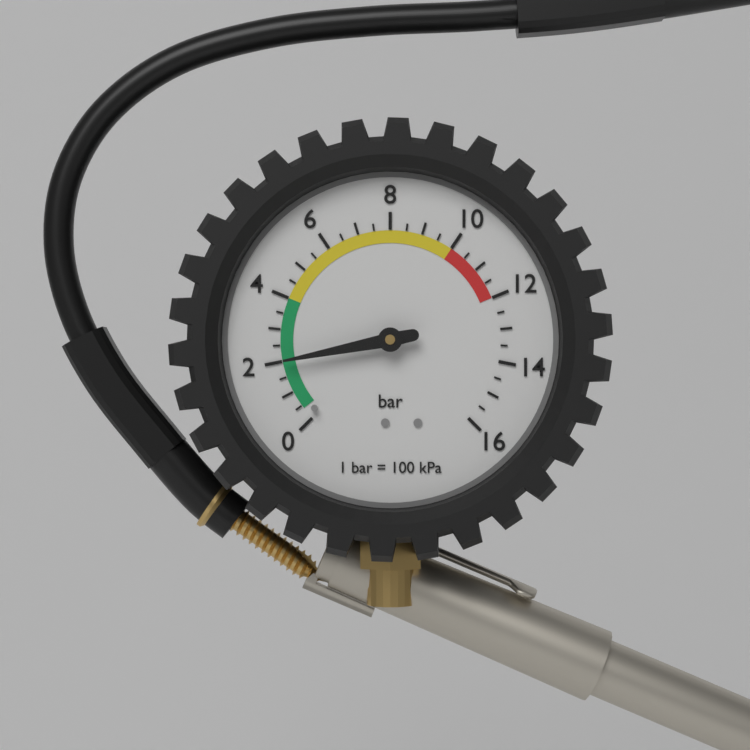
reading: 2.0 bar
